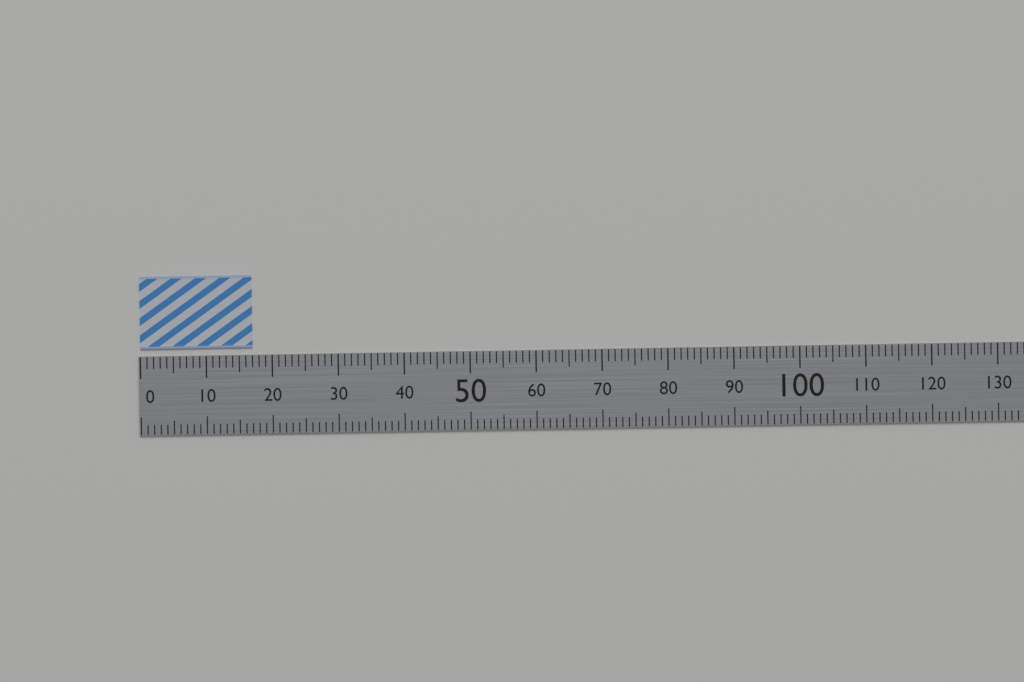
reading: 17 (no unit)
